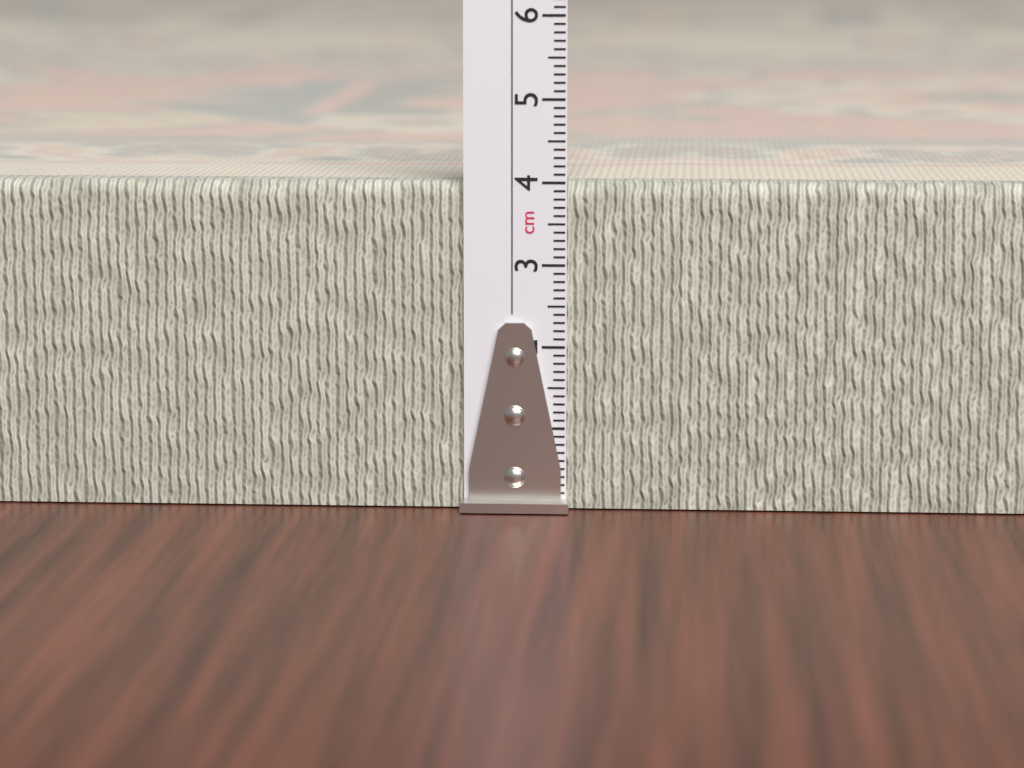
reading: 4.0 cm
